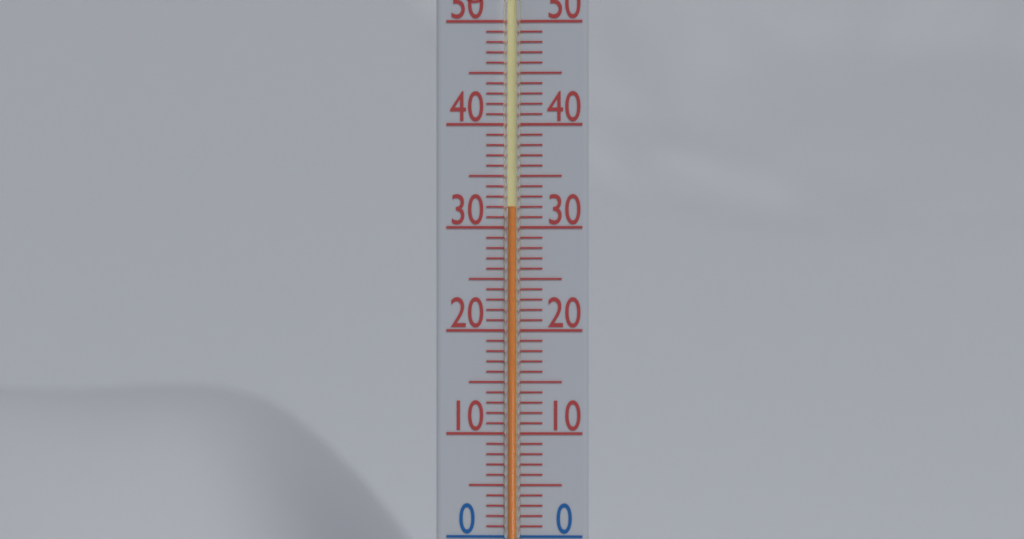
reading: 32 °C
